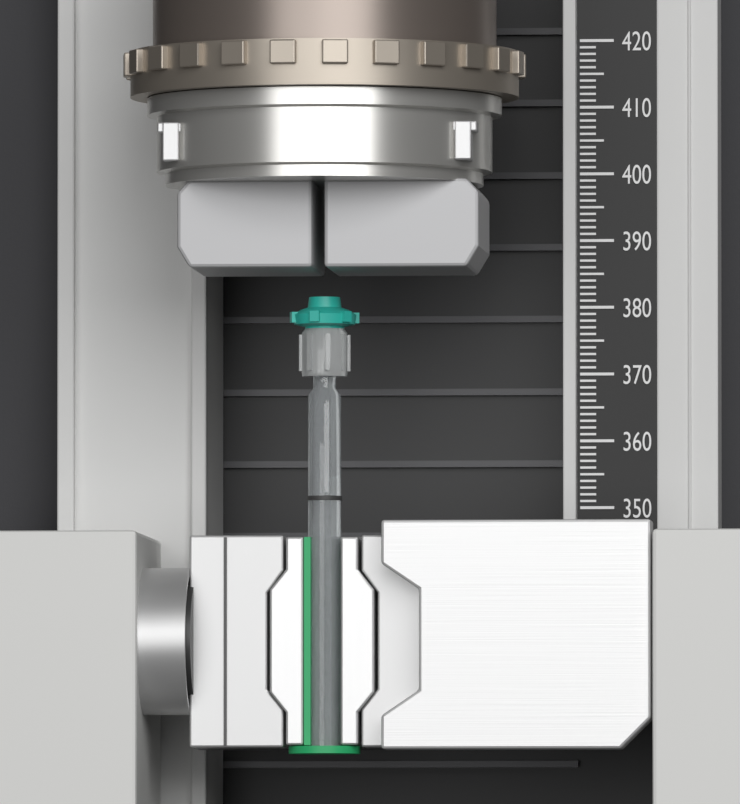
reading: 380 (no unit)
